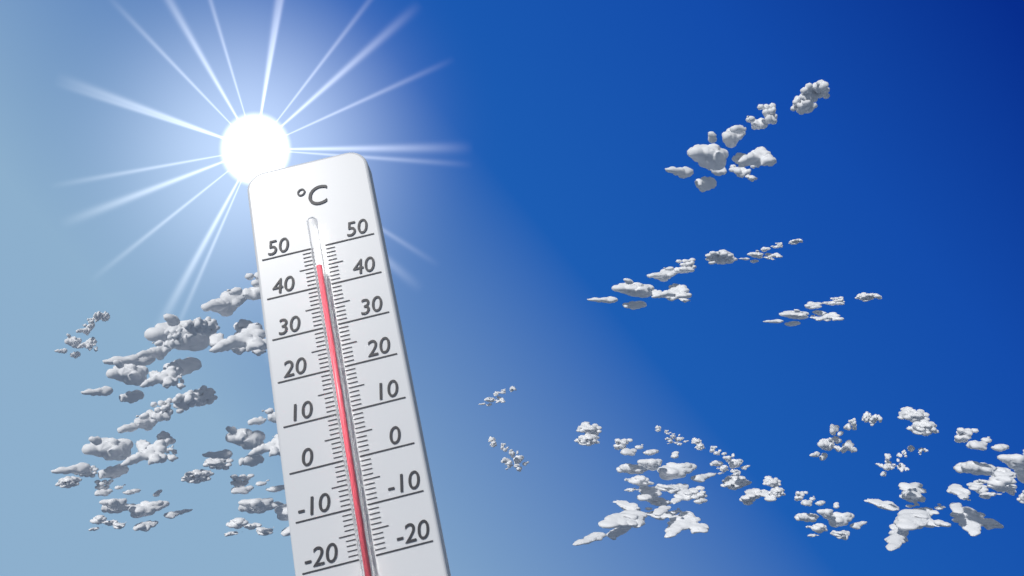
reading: 44 °C
